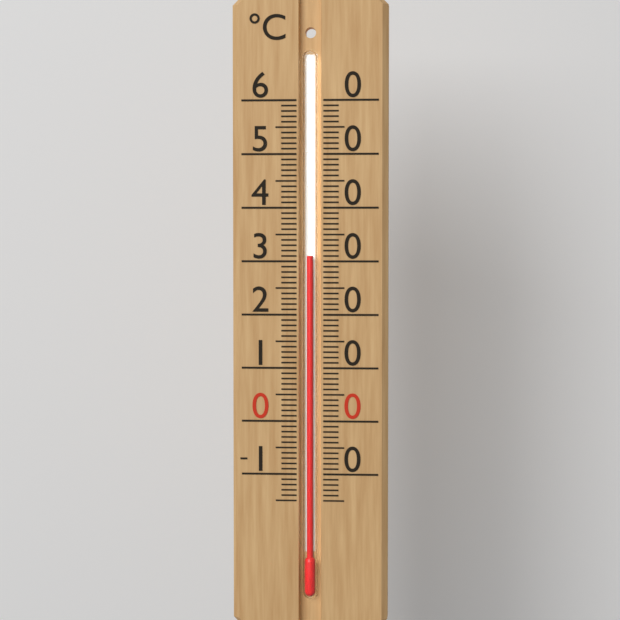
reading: 31 °C
